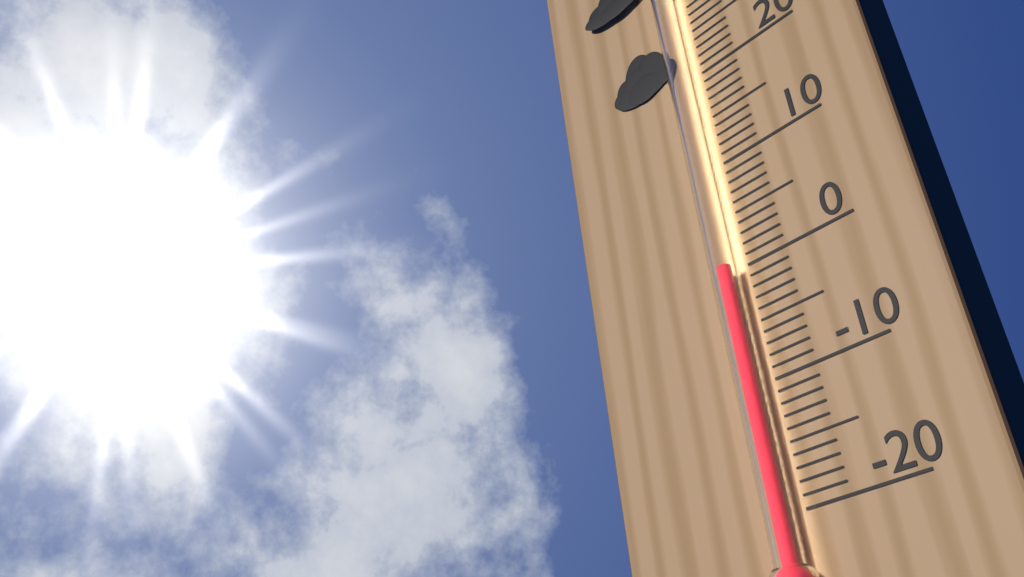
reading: 0 °C
